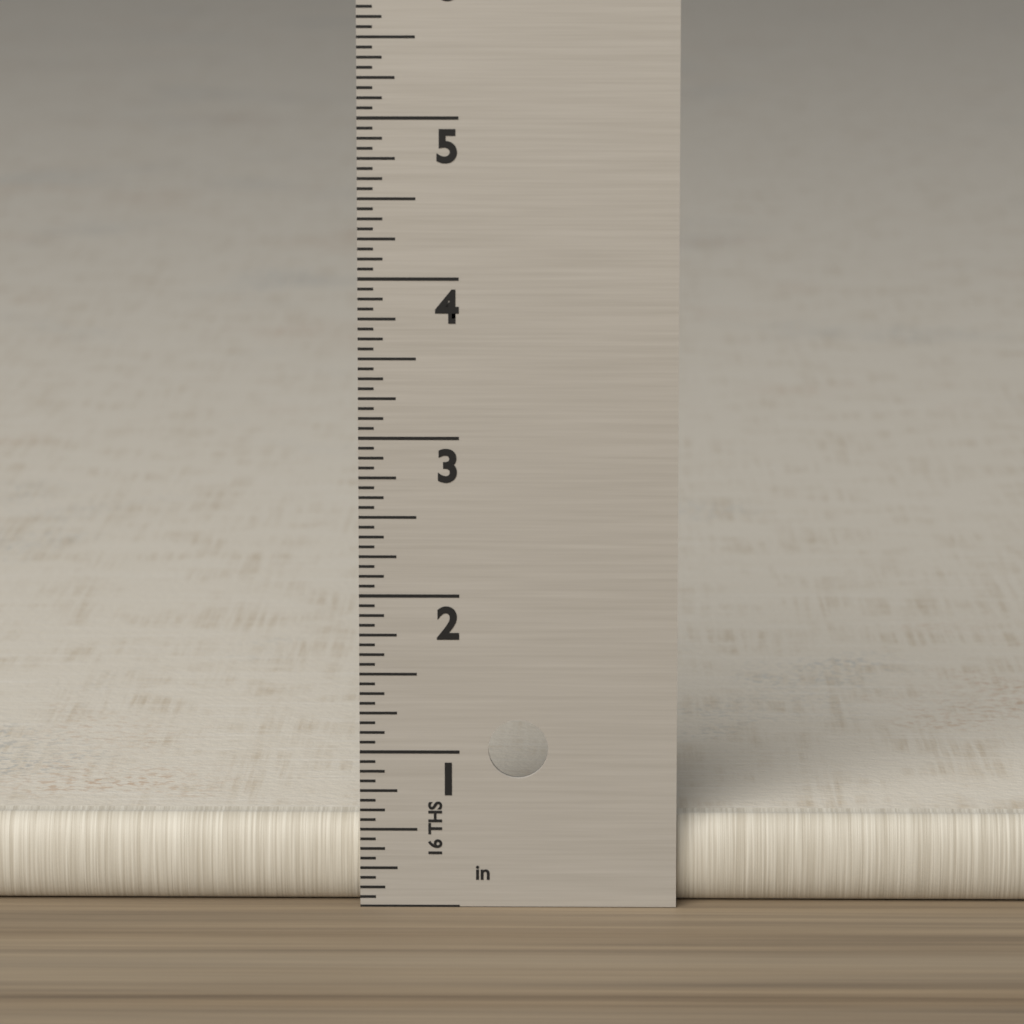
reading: 0.5625 in
